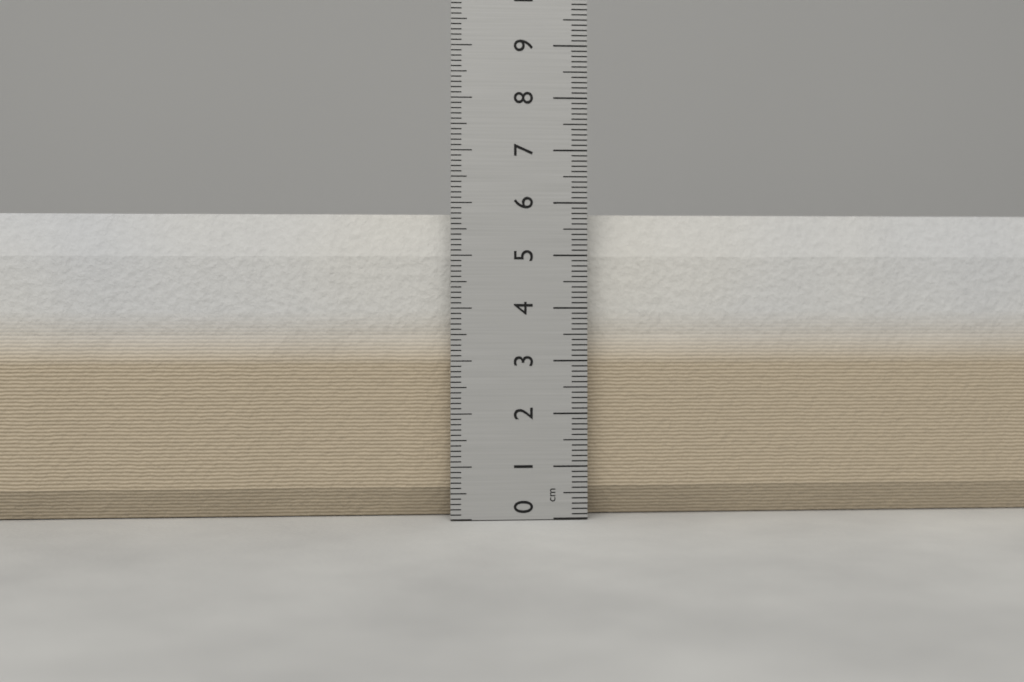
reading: 5.8 cm
